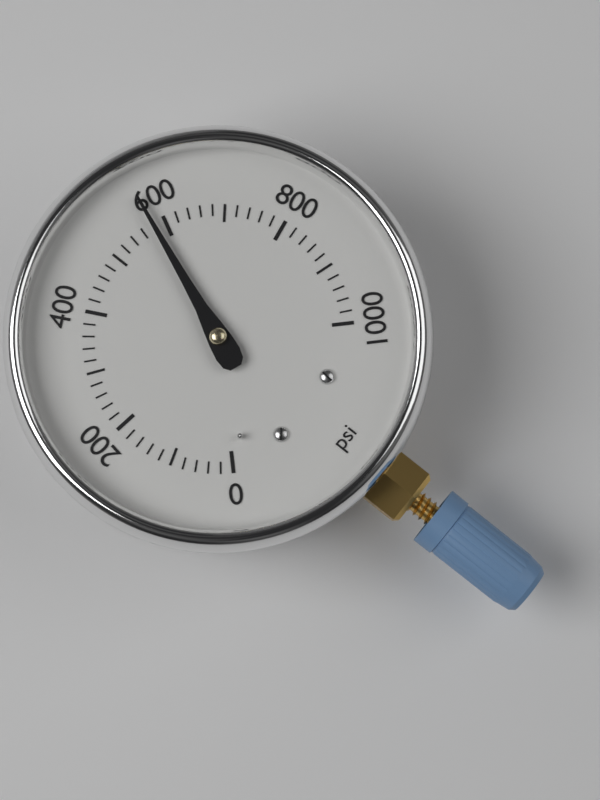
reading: 580 psi
